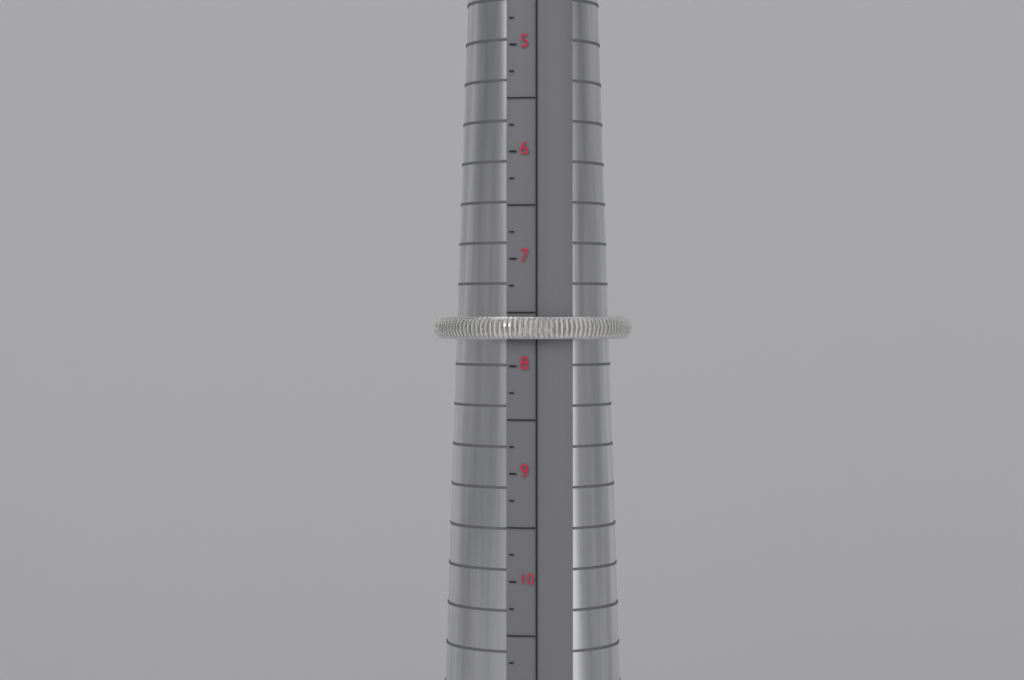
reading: 7.75 (no unit)
